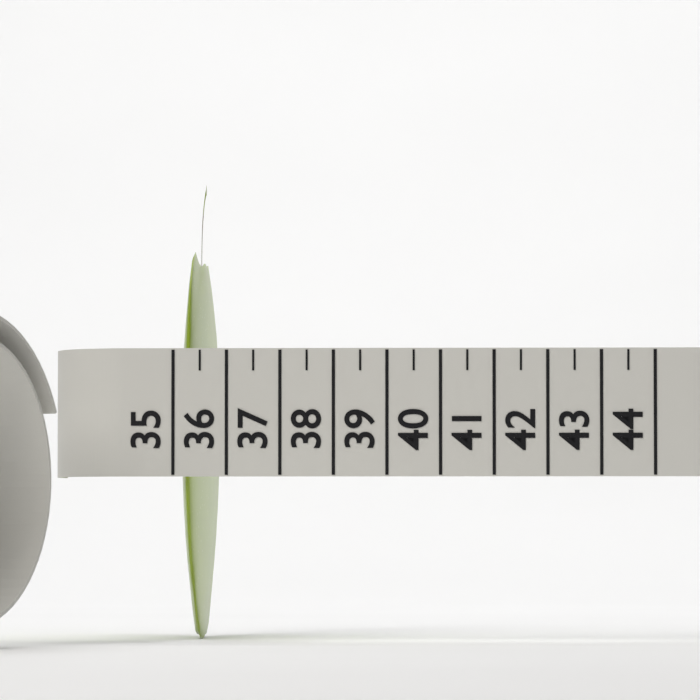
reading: 35.5 (no unit)
